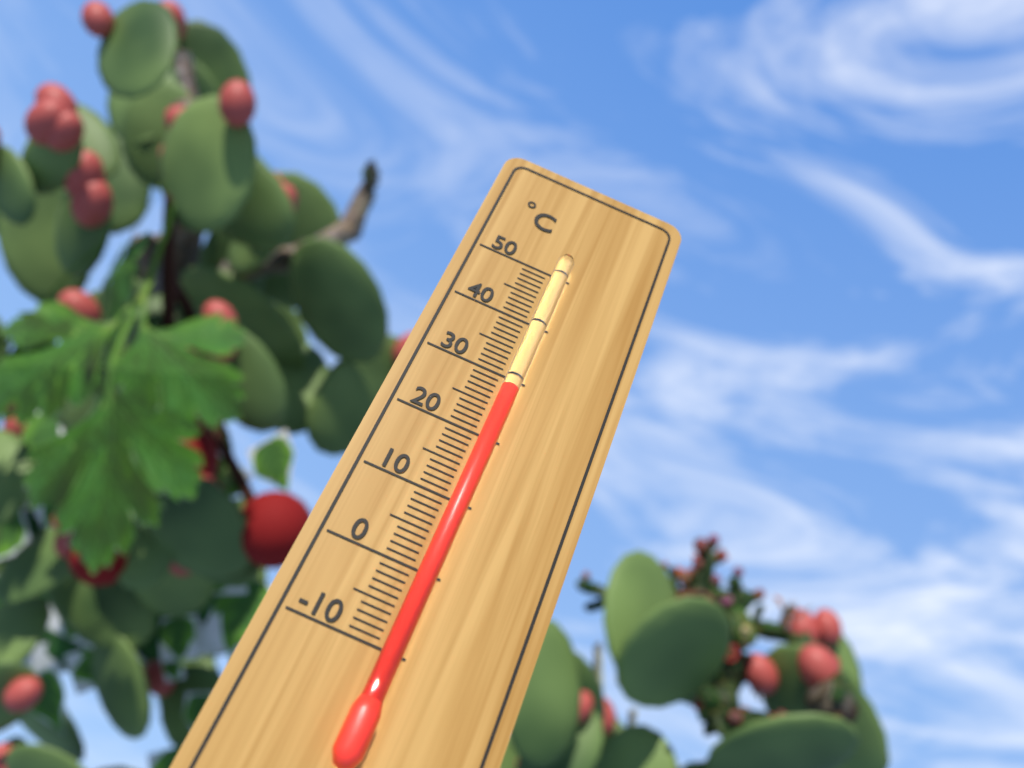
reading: 28 °C
